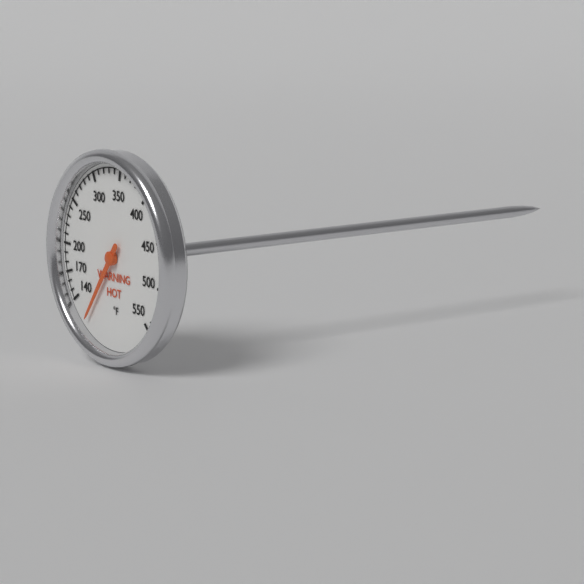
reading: 110 °F
